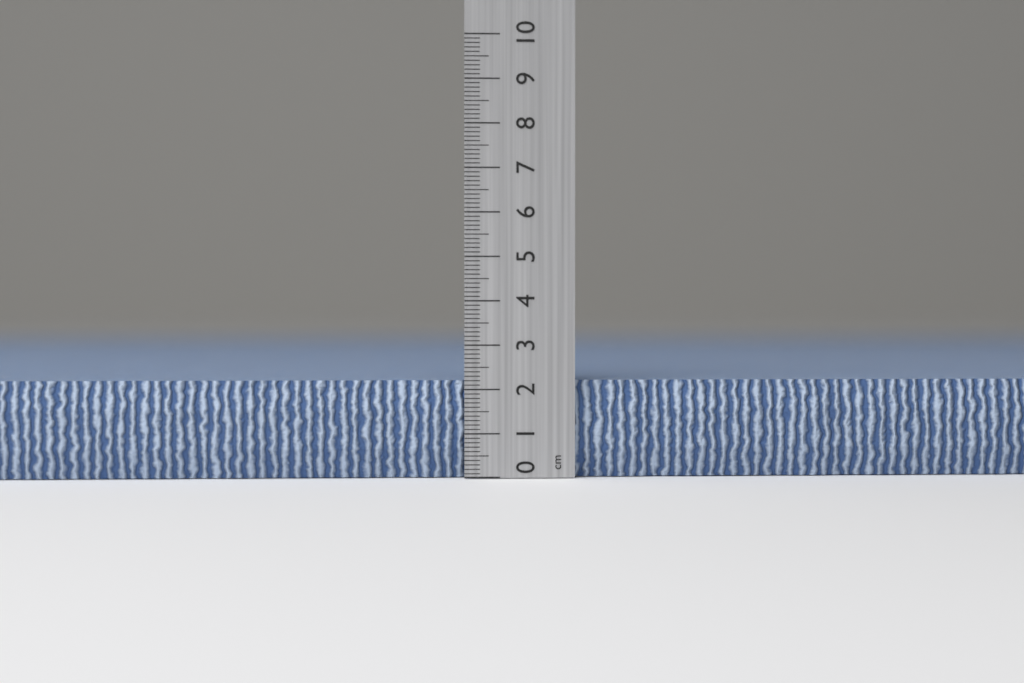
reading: 2.2 cm
